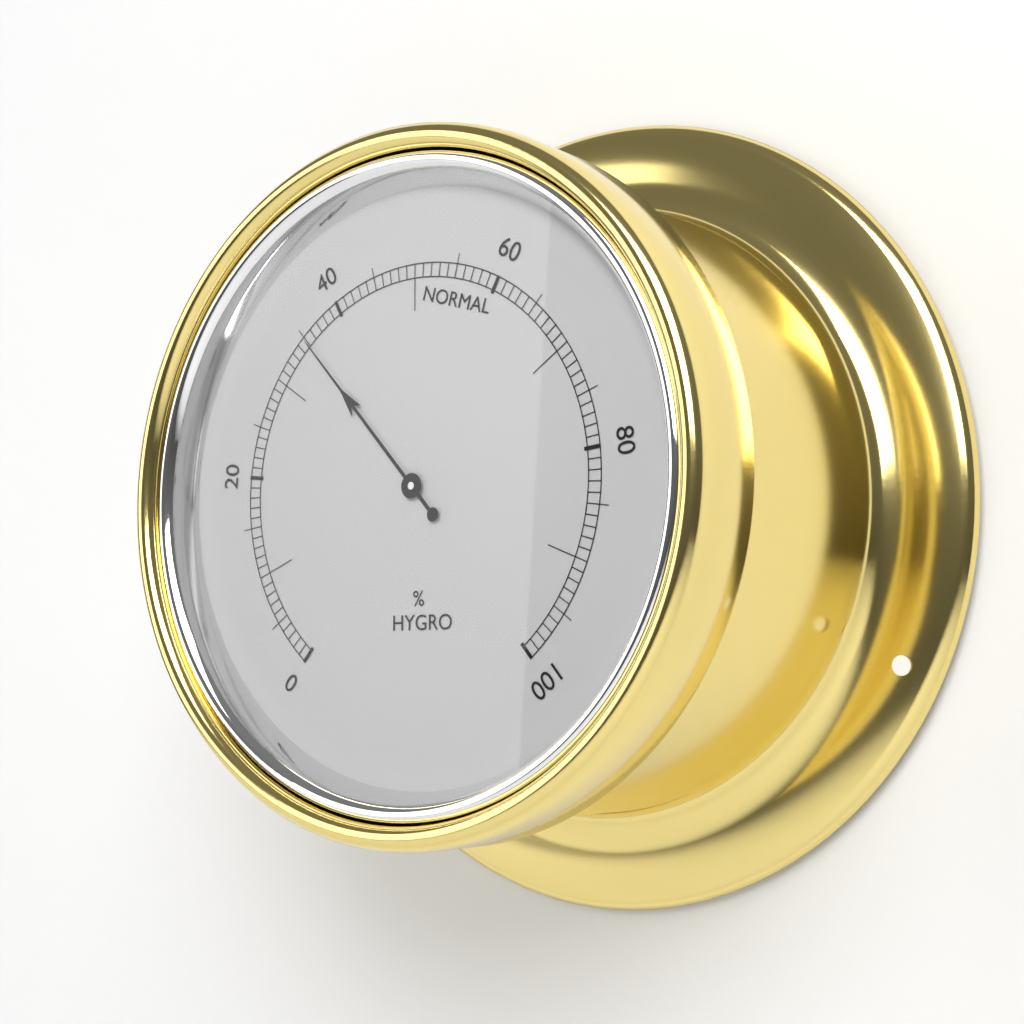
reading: 35 %
